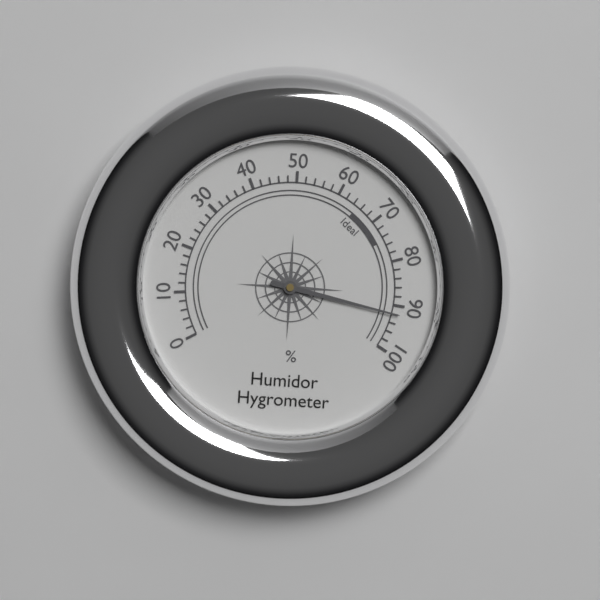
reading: 92 %
